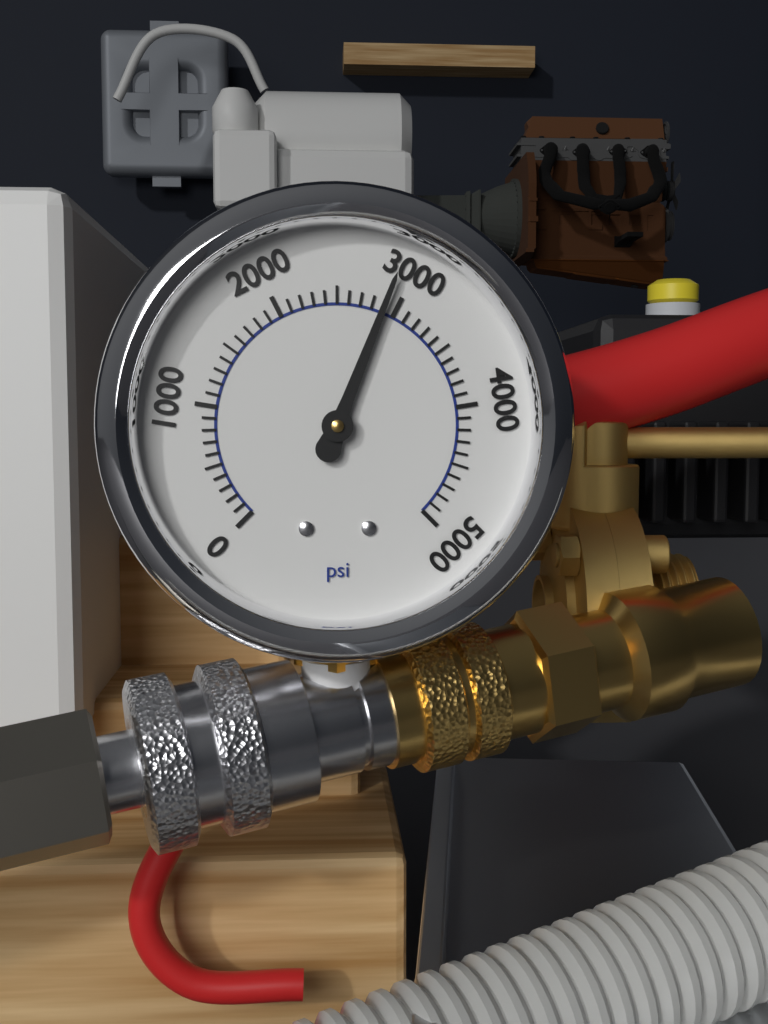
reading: 2900 psi
